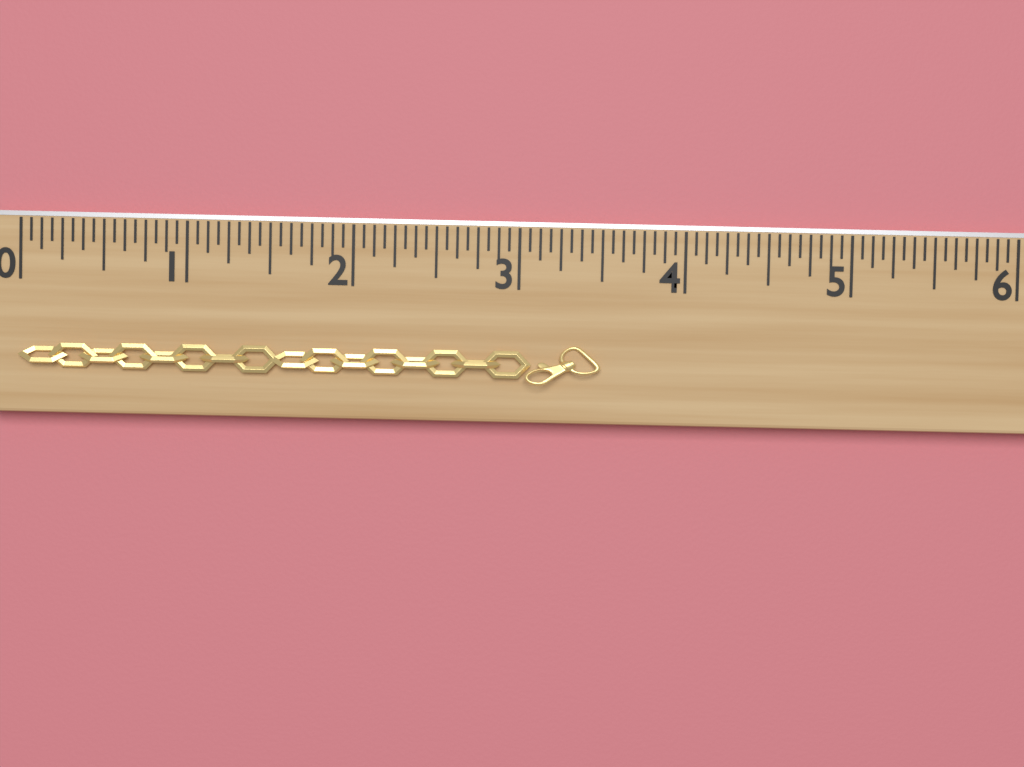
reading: 3.5000 (no unit)
